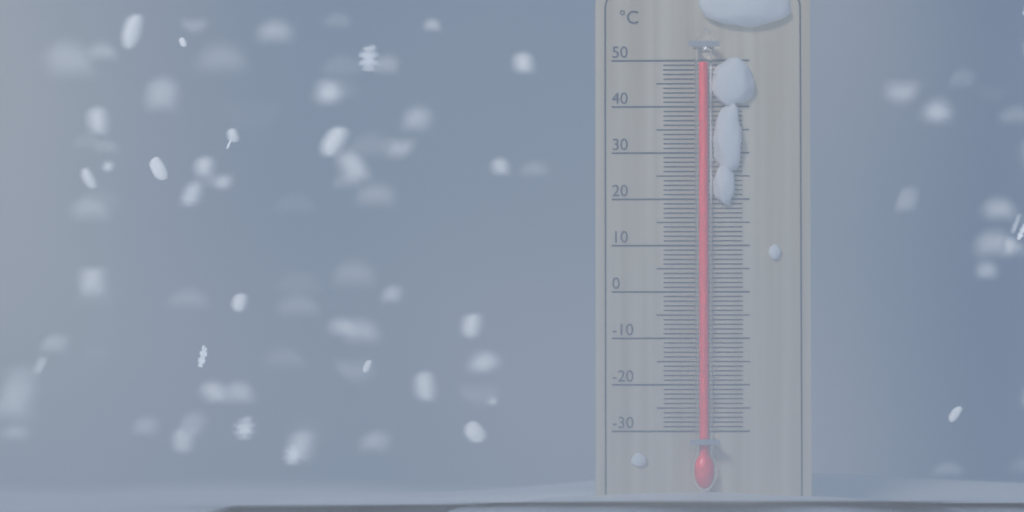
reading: 49 °C
